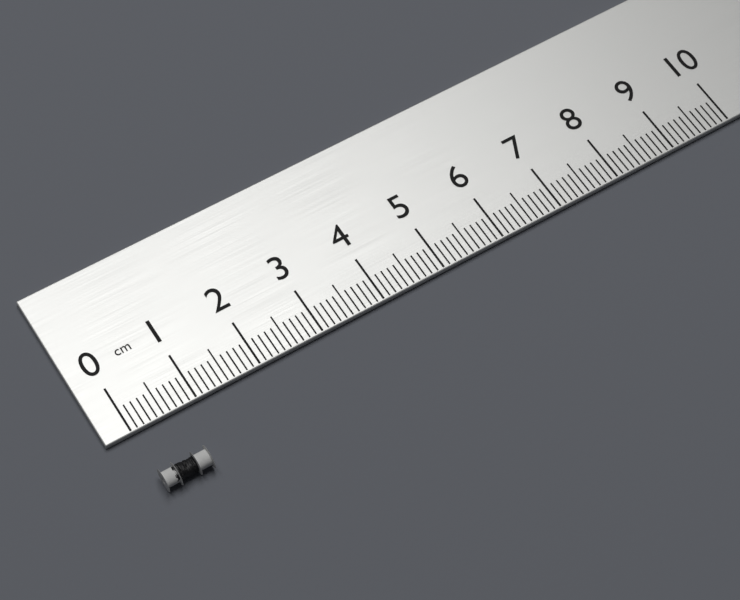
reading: 0.7 cm
